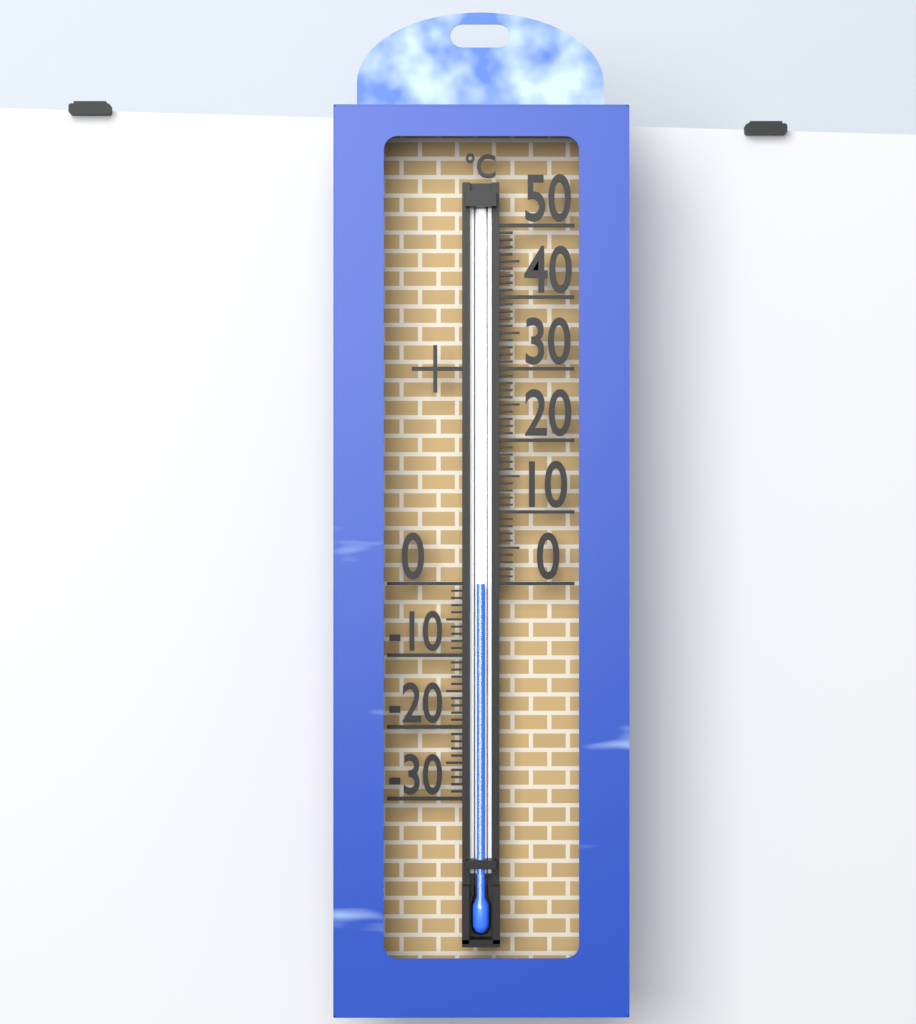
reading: 0 °C
